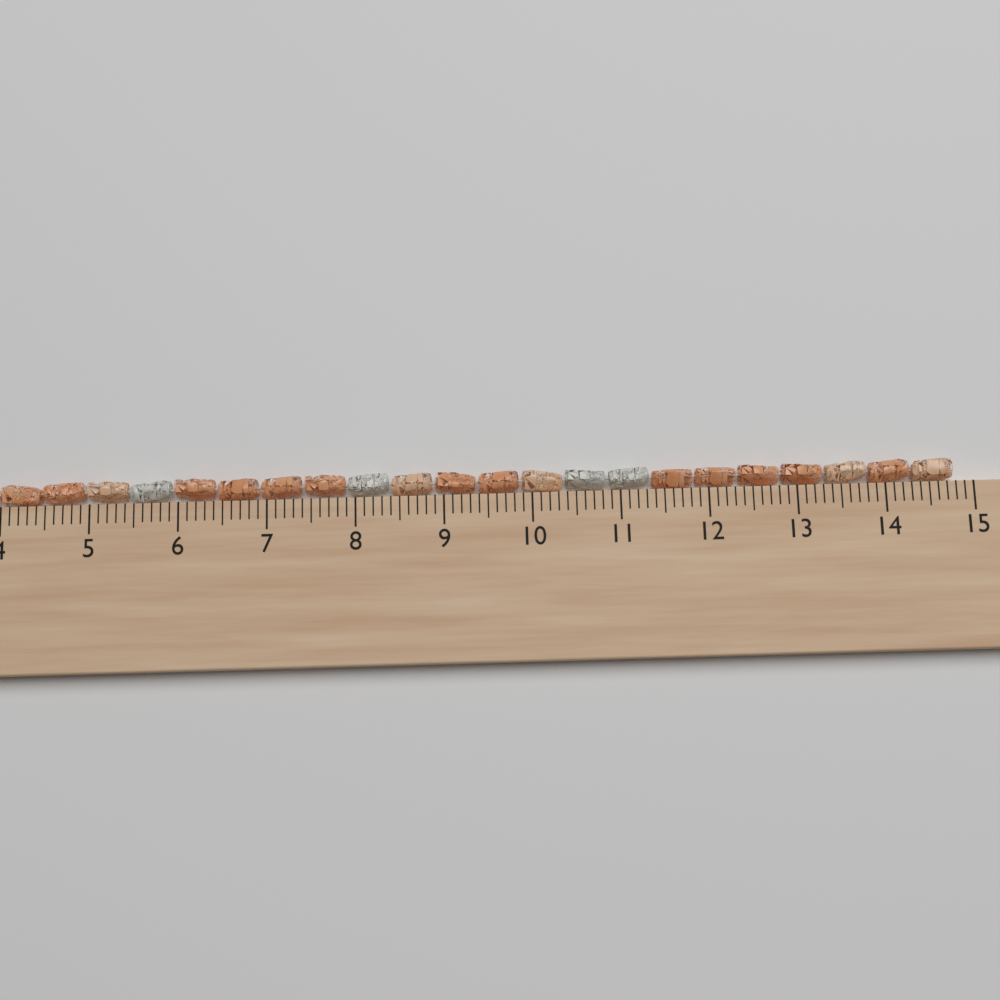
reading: 14.8 cm
